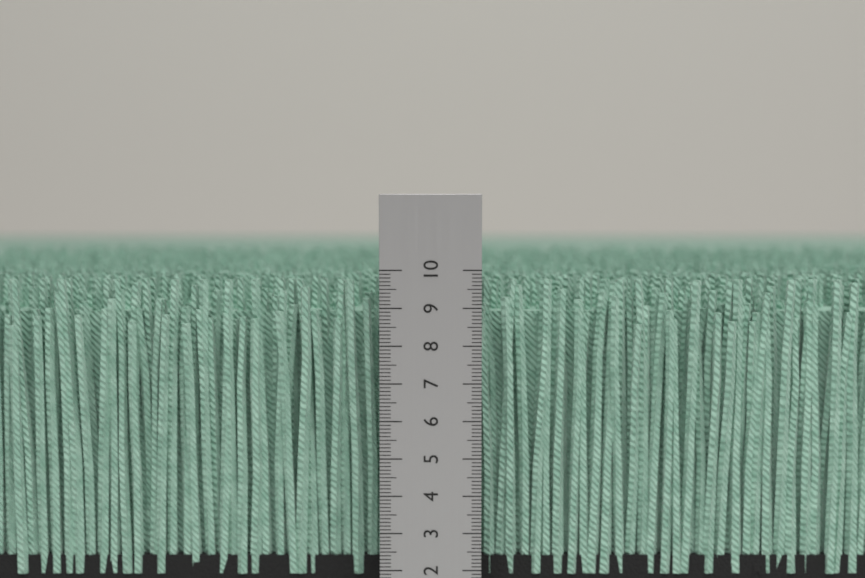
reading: 9.7 cm
